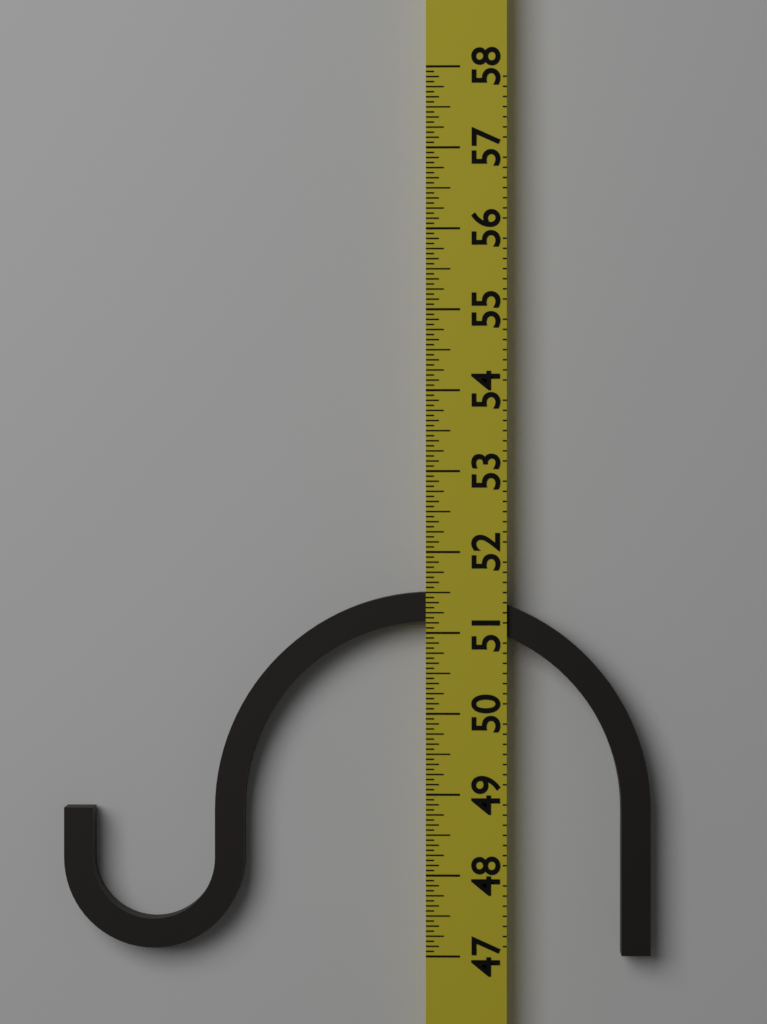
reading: 51.5000 (no unit)
